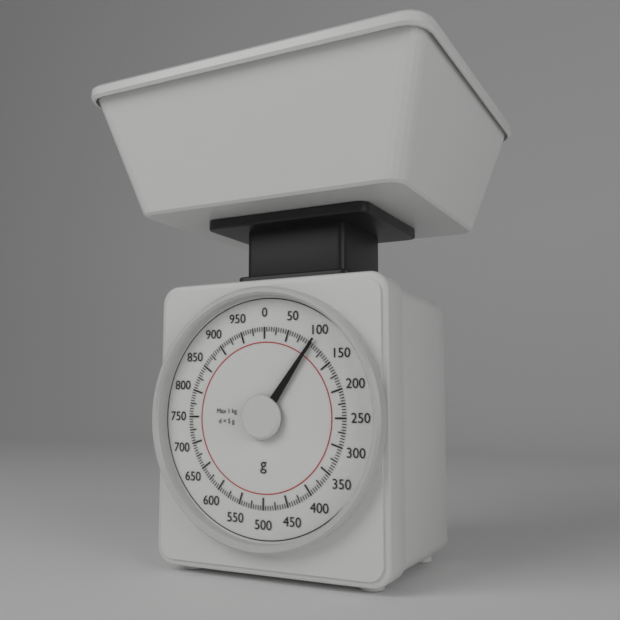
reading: 100 g
